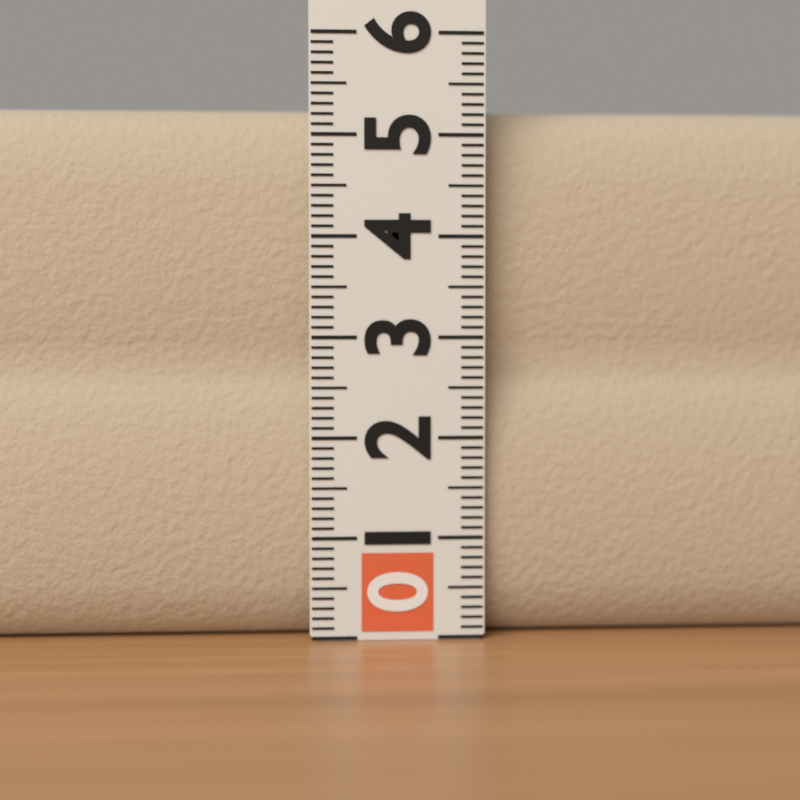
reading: 5.3 (no unit)
